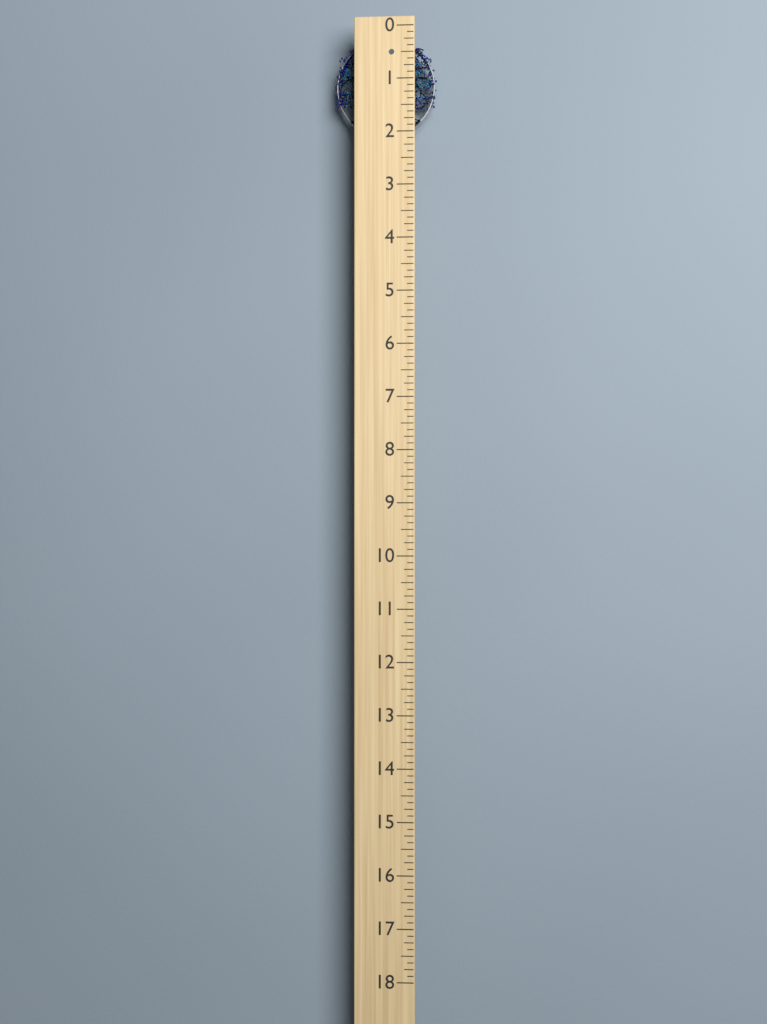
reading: 2.000 (no unit)
